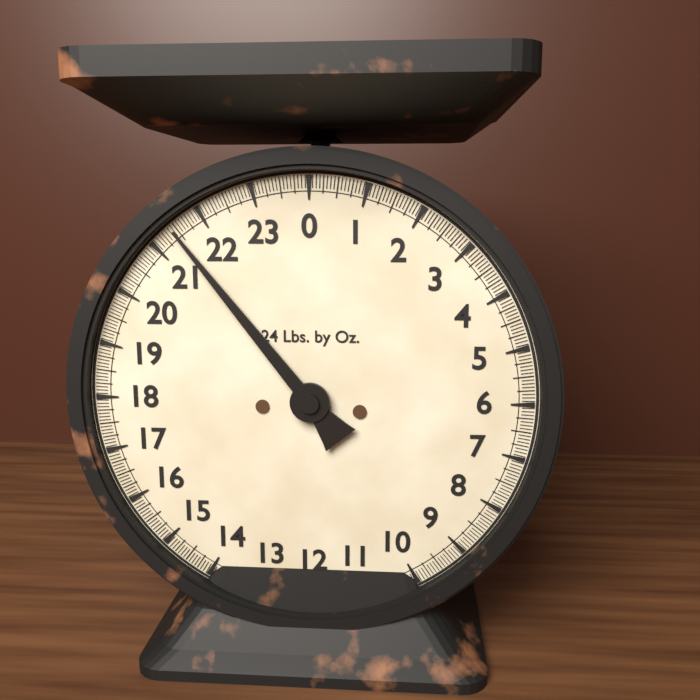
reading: 21.4375 lb
